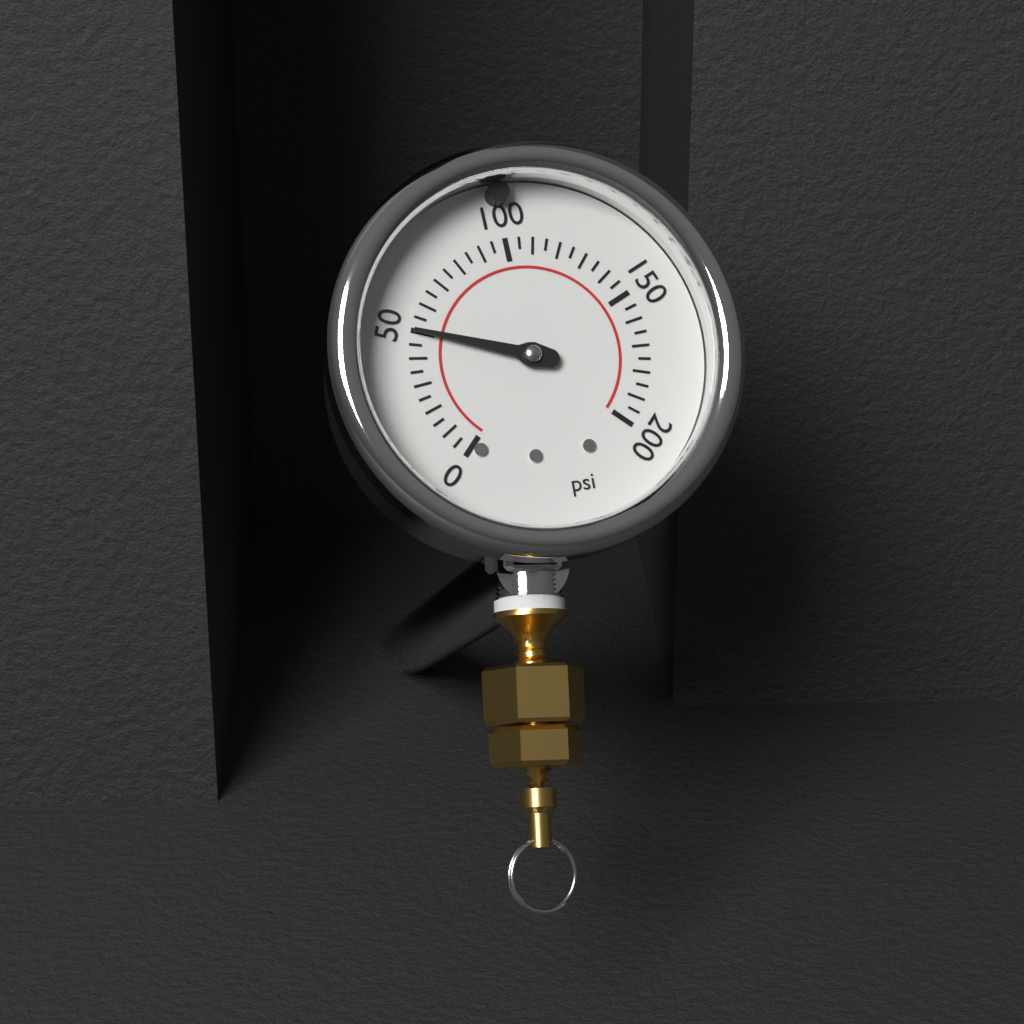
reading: 50 psi
